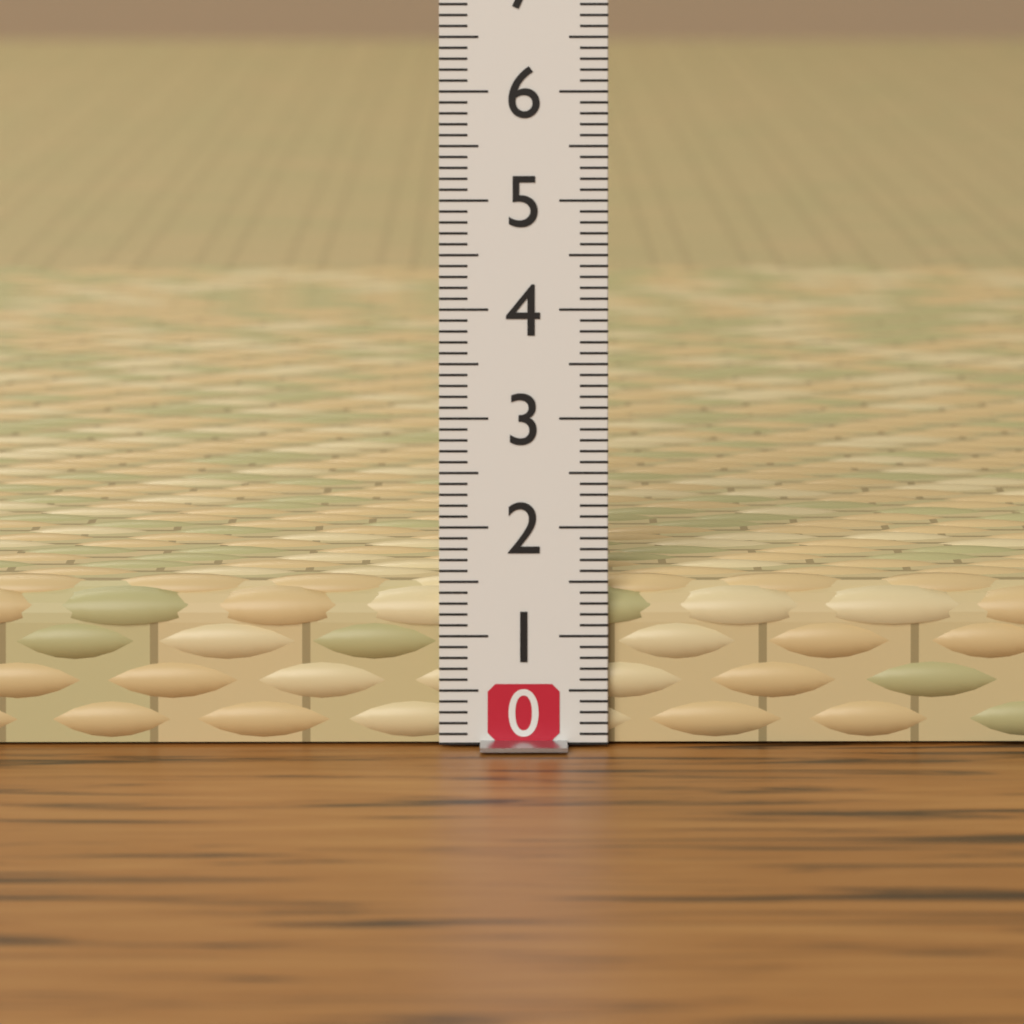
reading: 1.5 (no unit)
